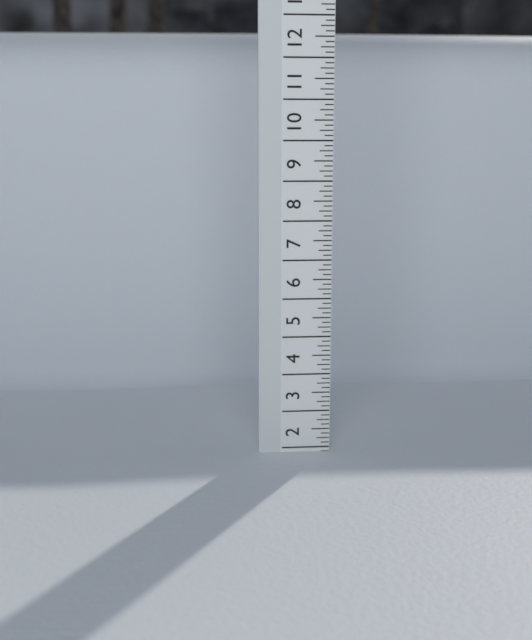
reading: 1.875 (no unit)
